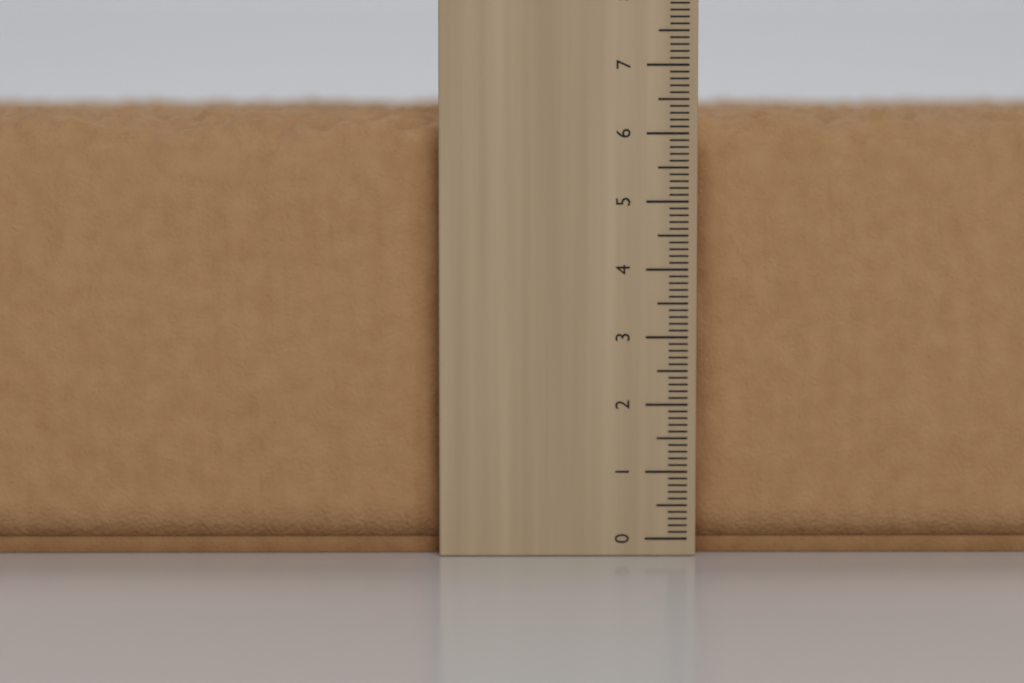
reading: 6.4 cm
